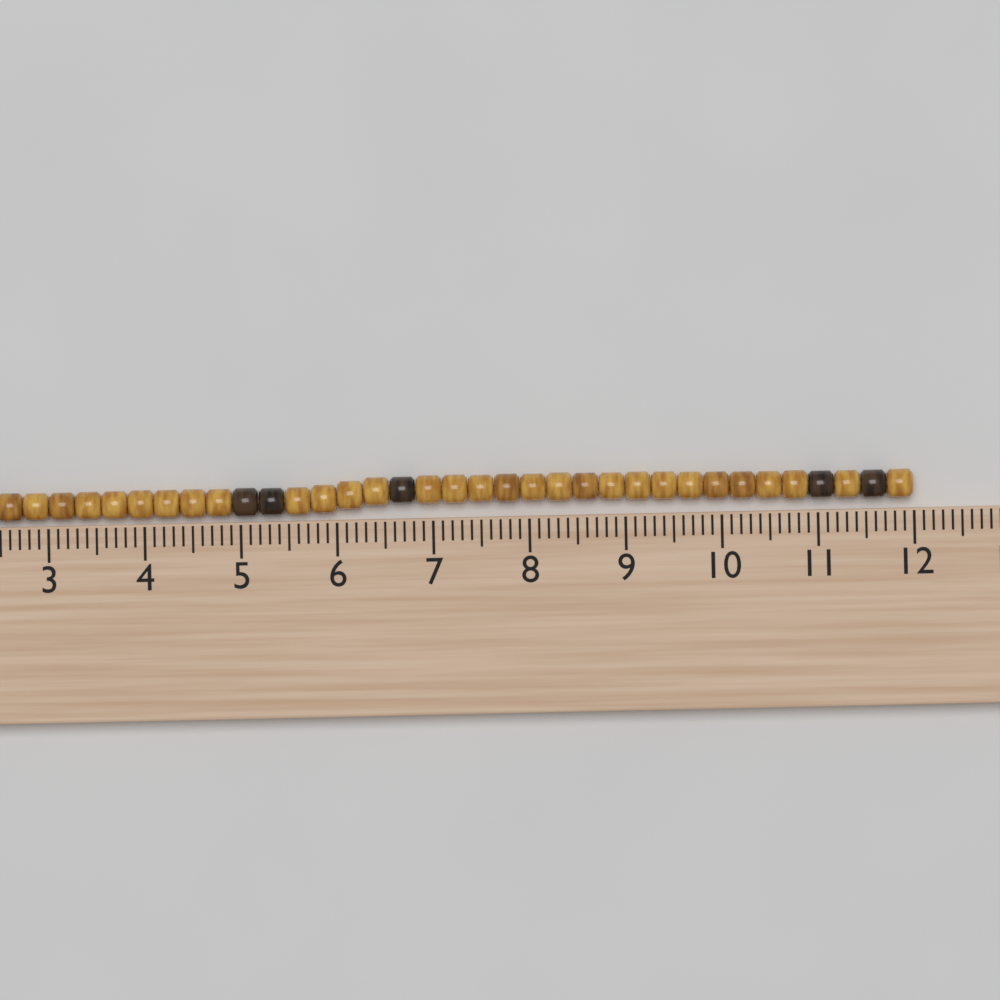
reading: 12.0 cm
